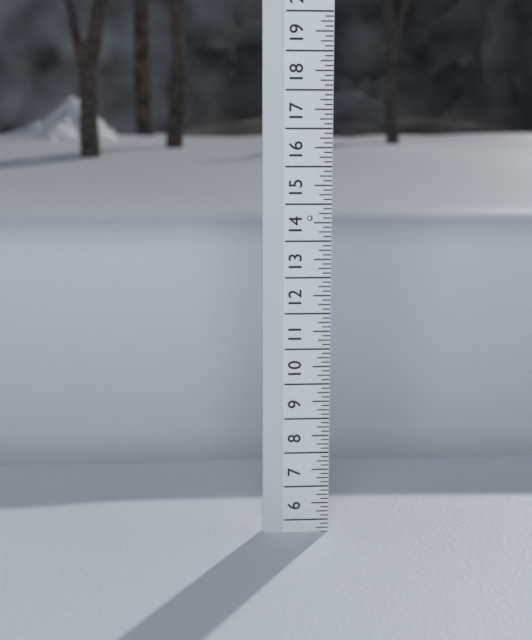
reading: 5.625 (no unit)
